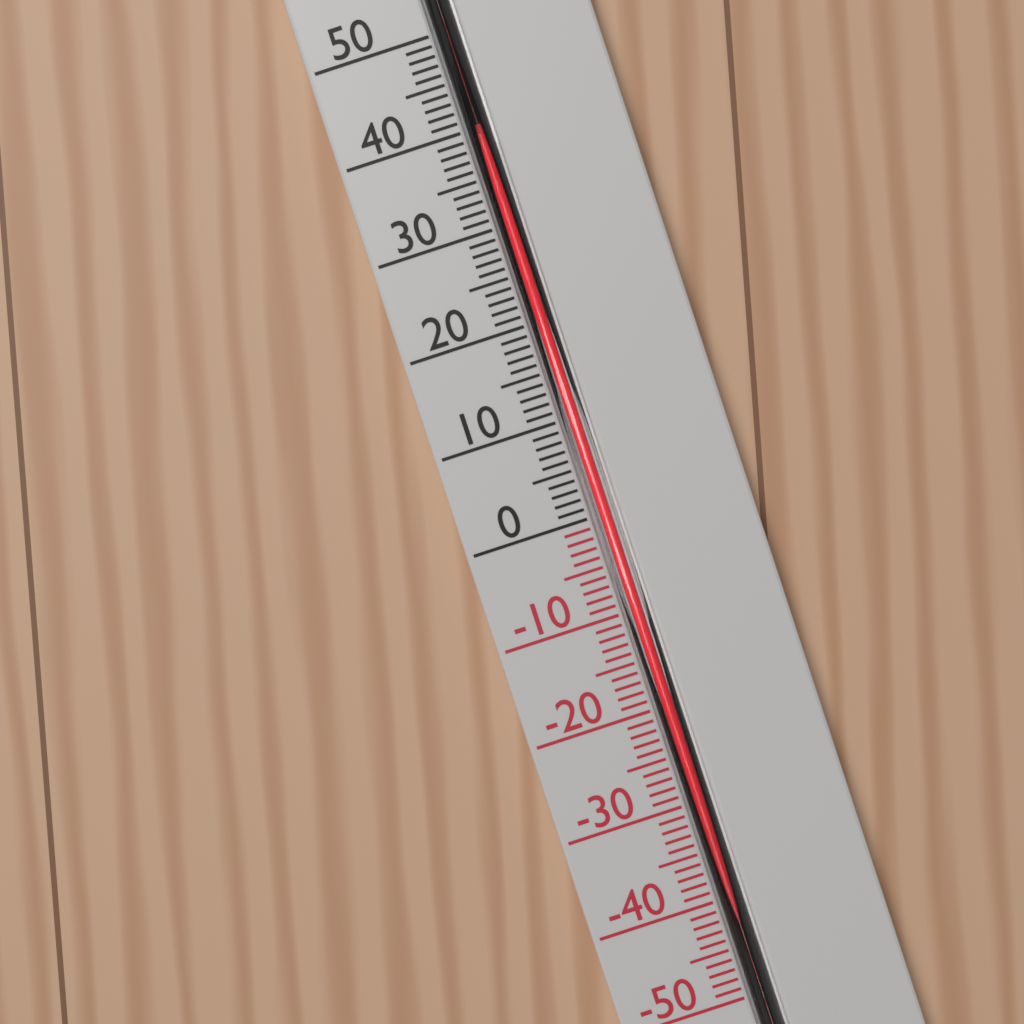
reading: 39 °C
